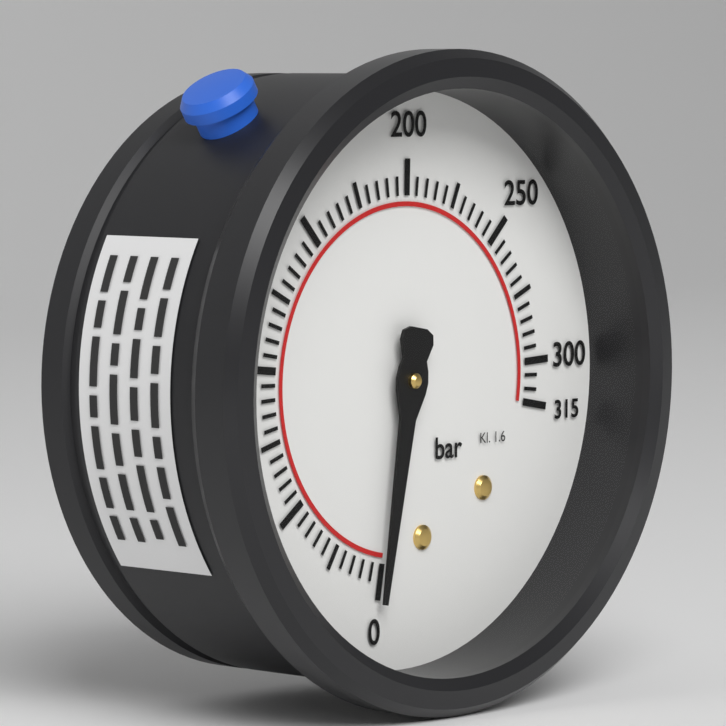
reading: 0 bar
